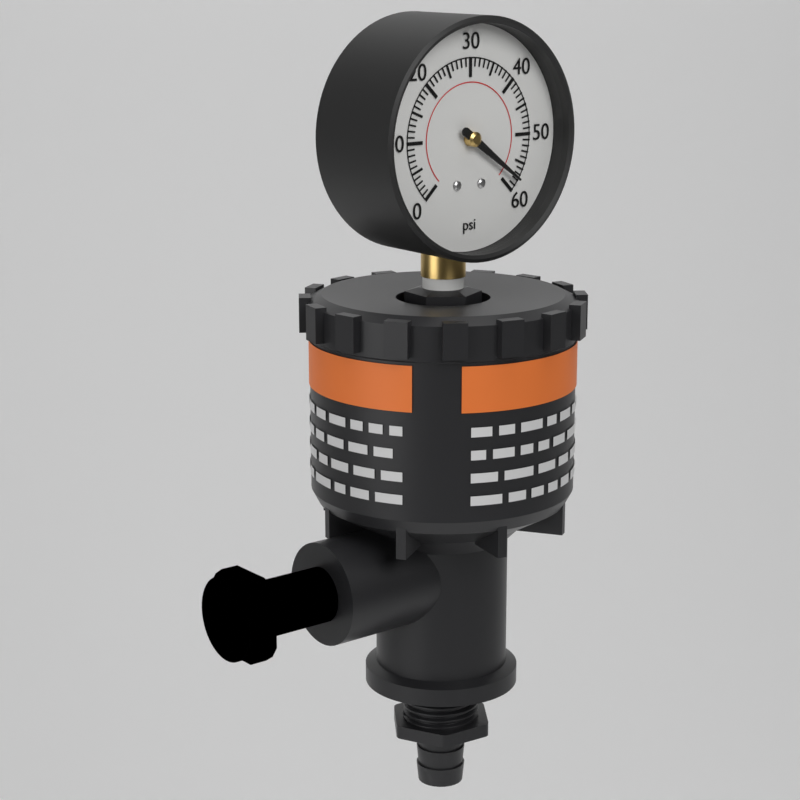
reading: 58 psi
